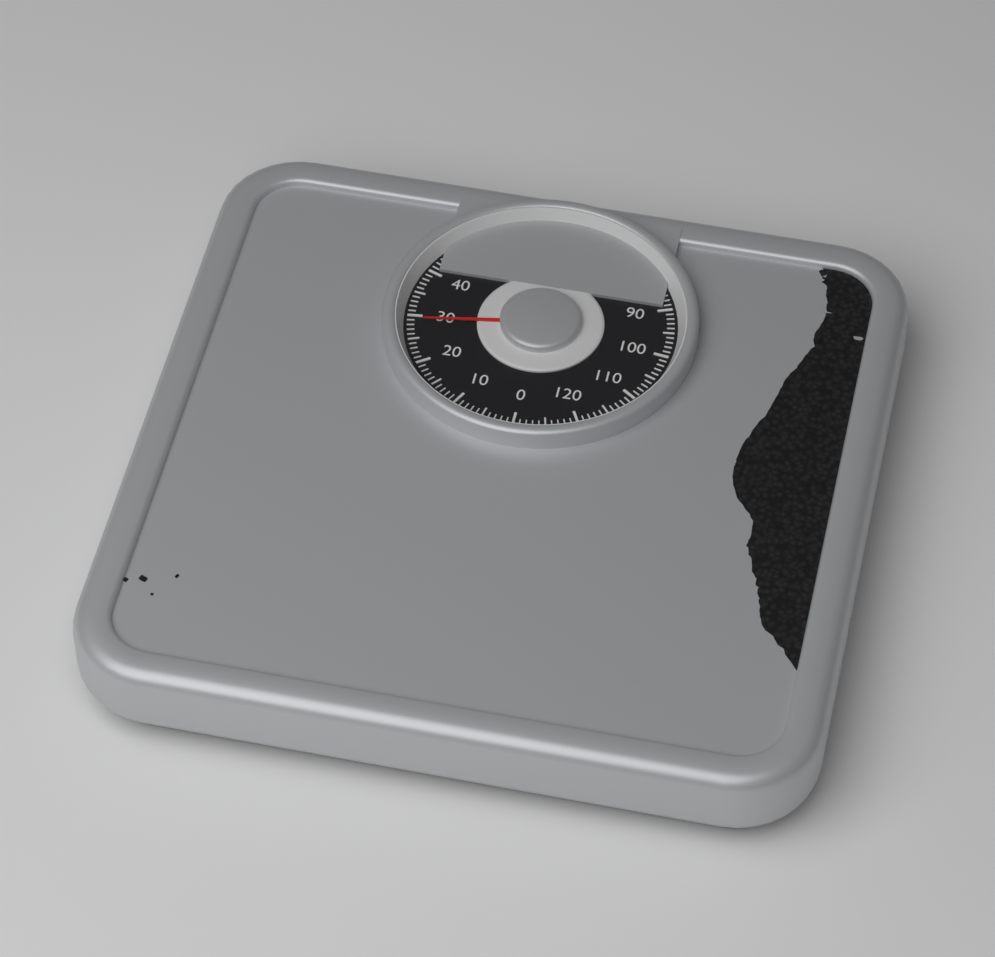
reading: 29 kg
